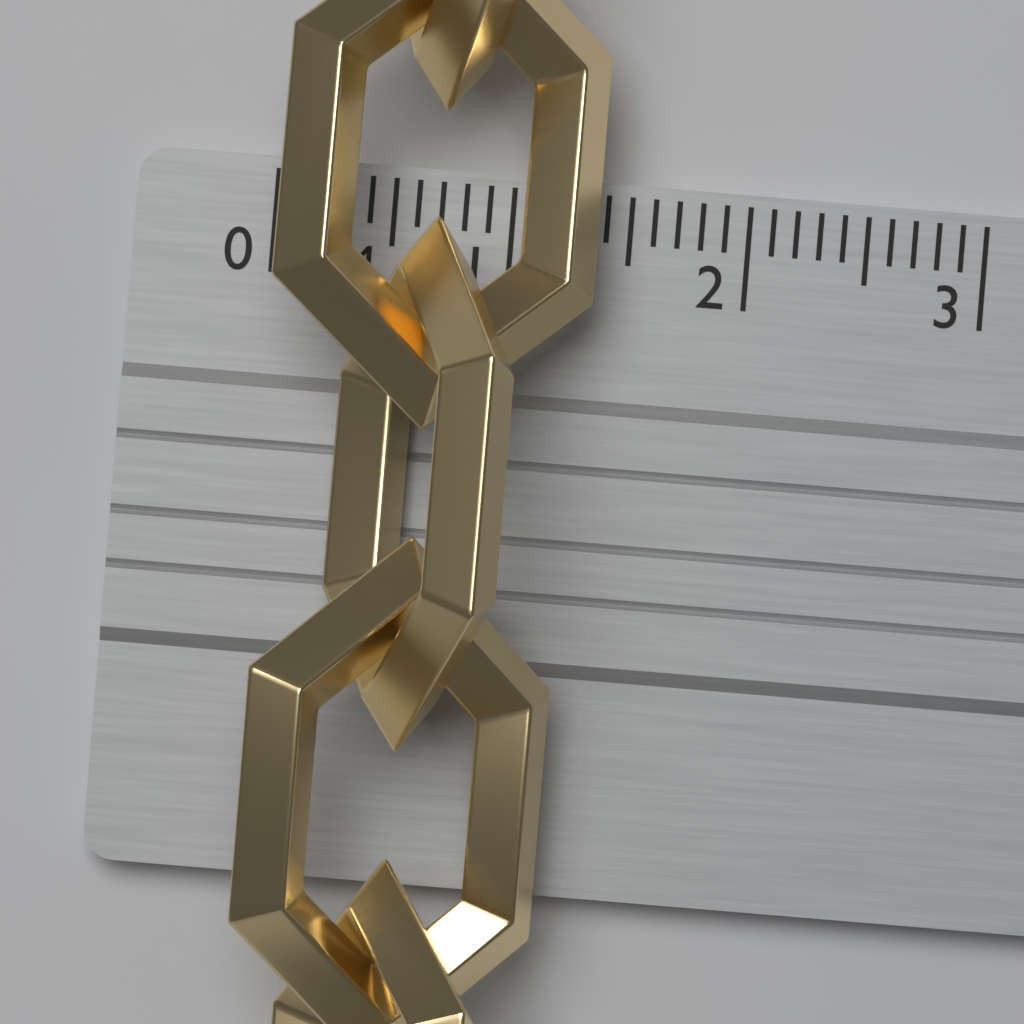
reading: 1.4 cm
